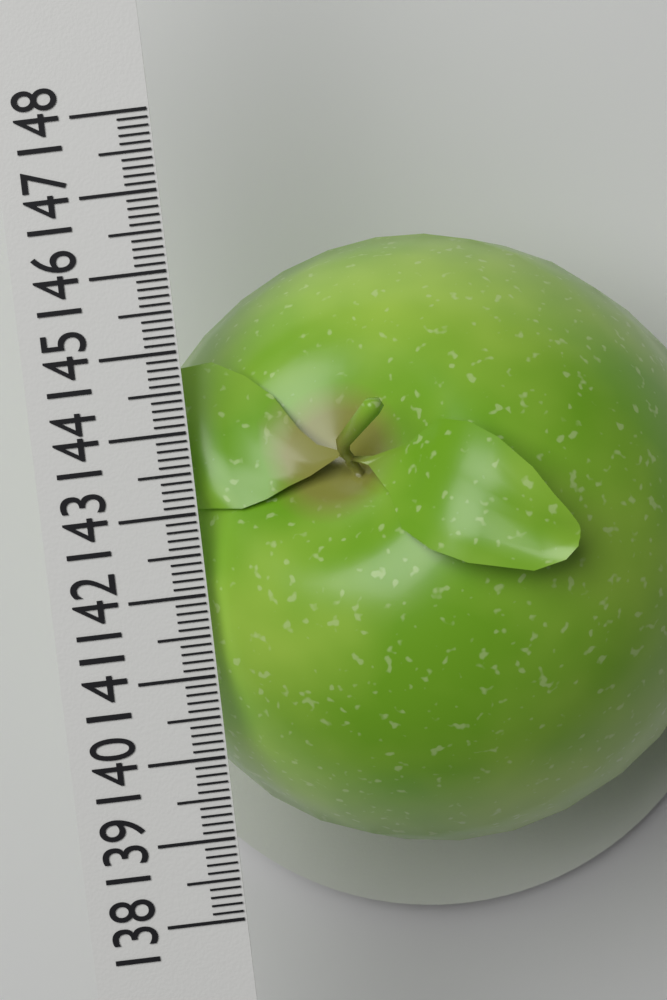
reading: 146.1 (no unit)
